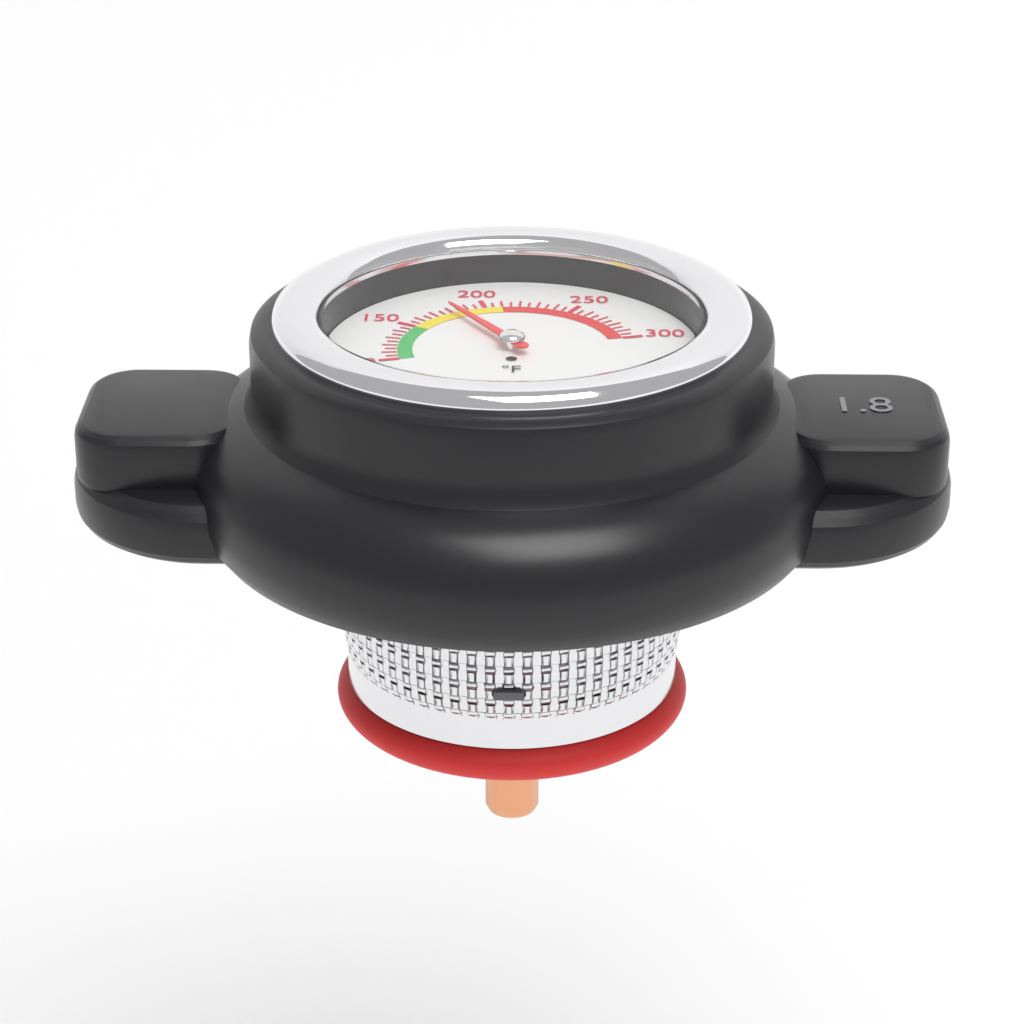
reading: 180 °F
